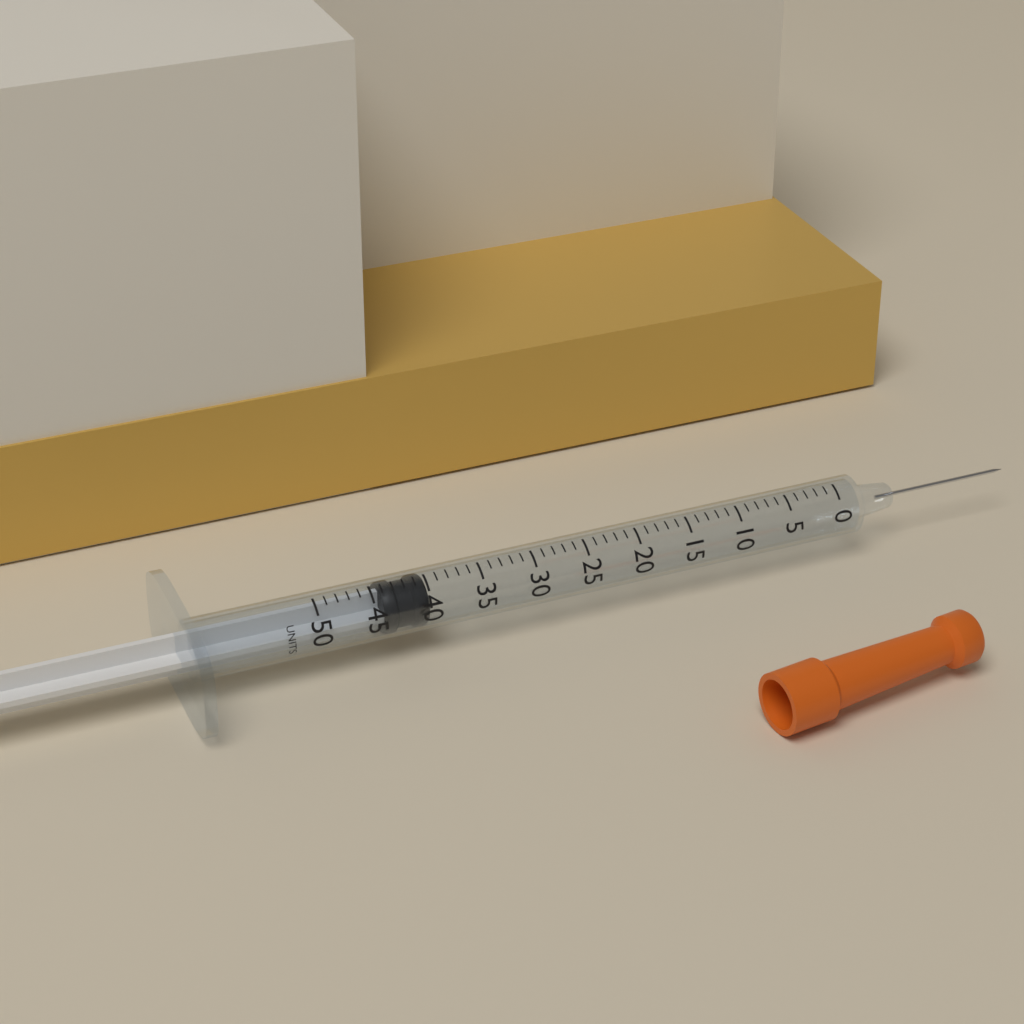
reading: 40 units
